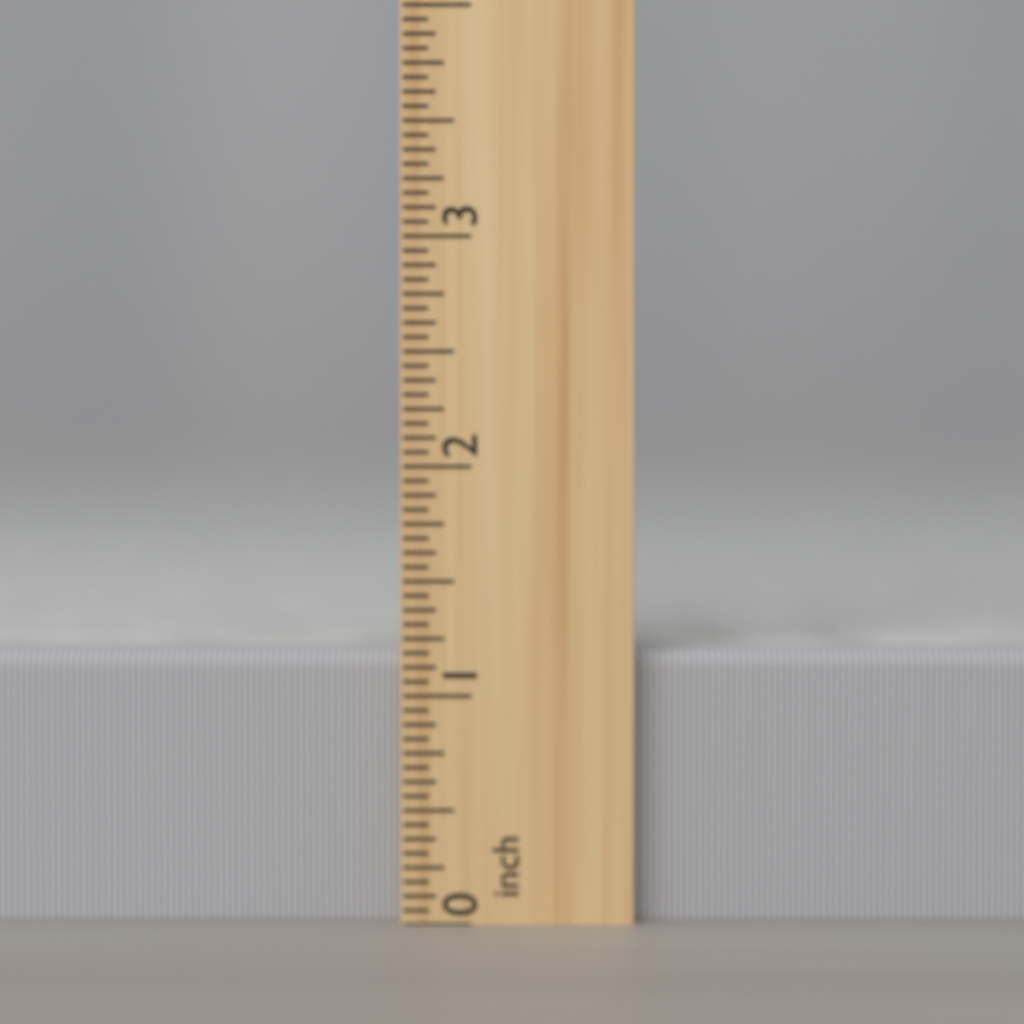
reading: 1.1875 inch
